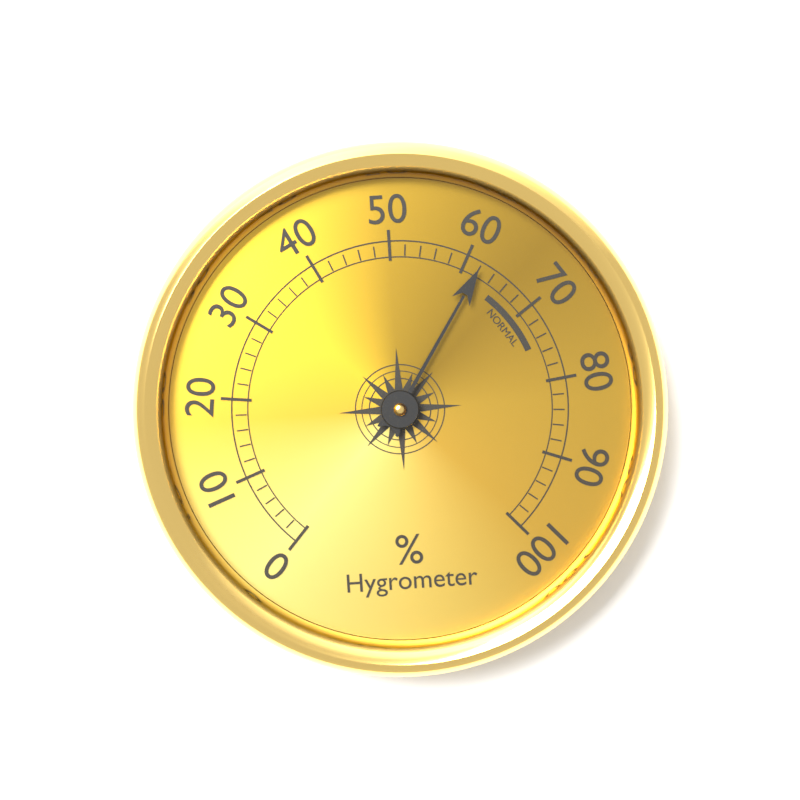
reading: 62 %
